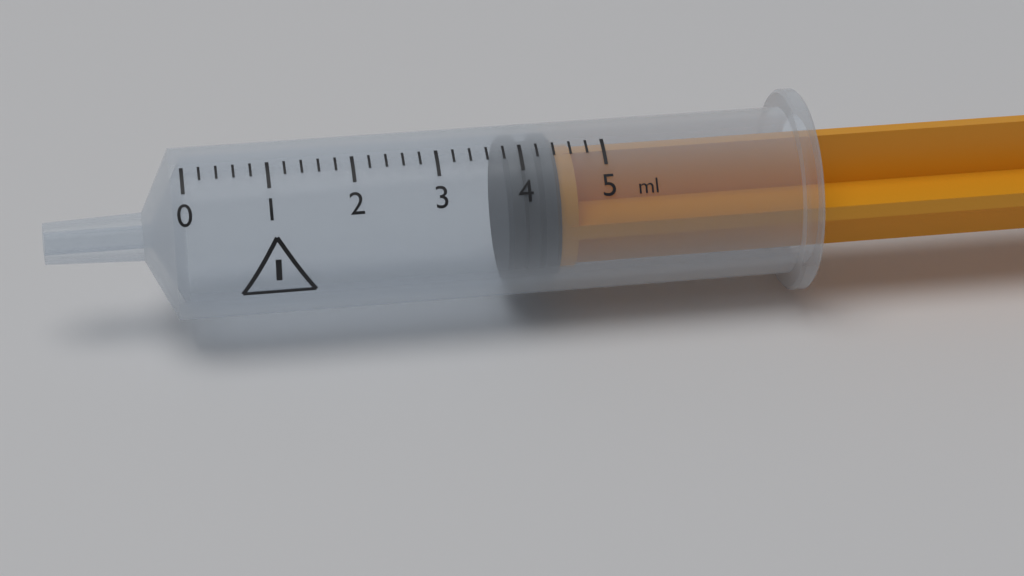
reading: 3.8 ml
